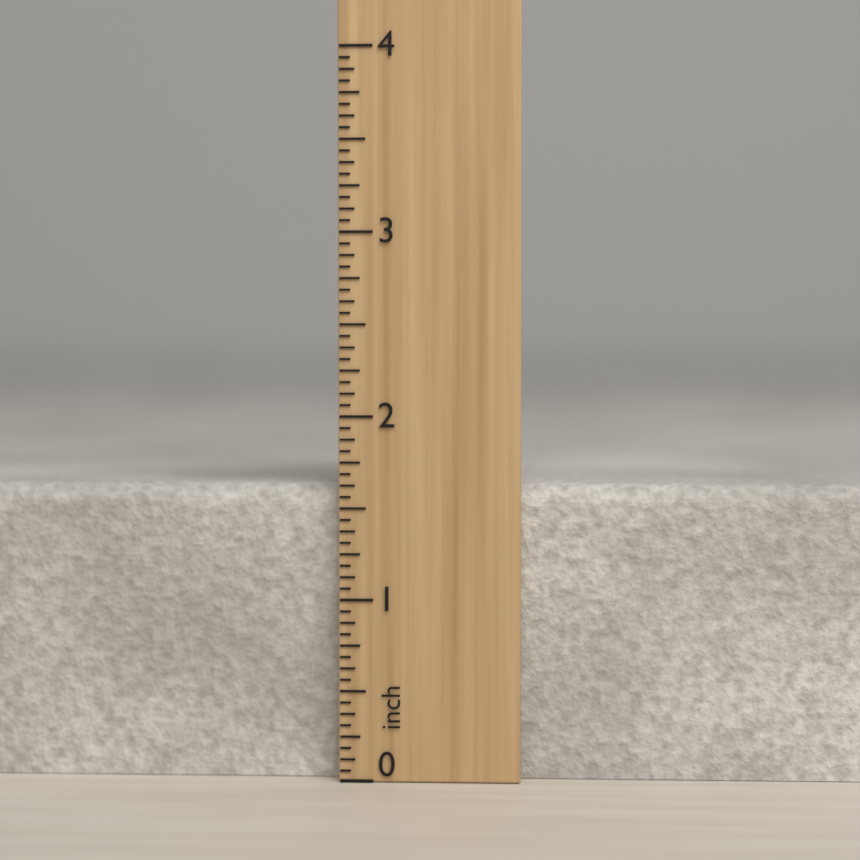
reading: 1.6250 inch
